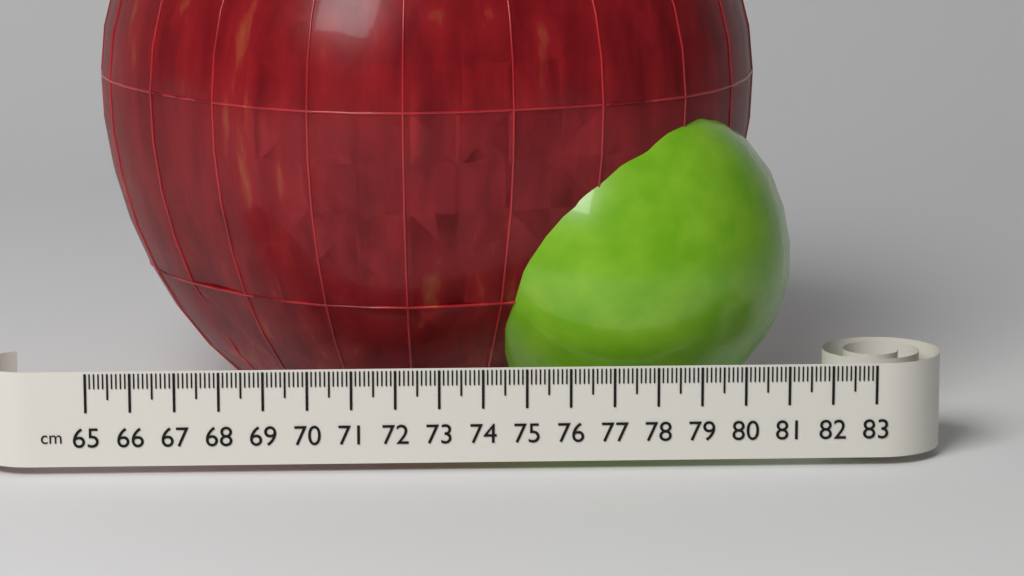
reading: 81.0 cm
